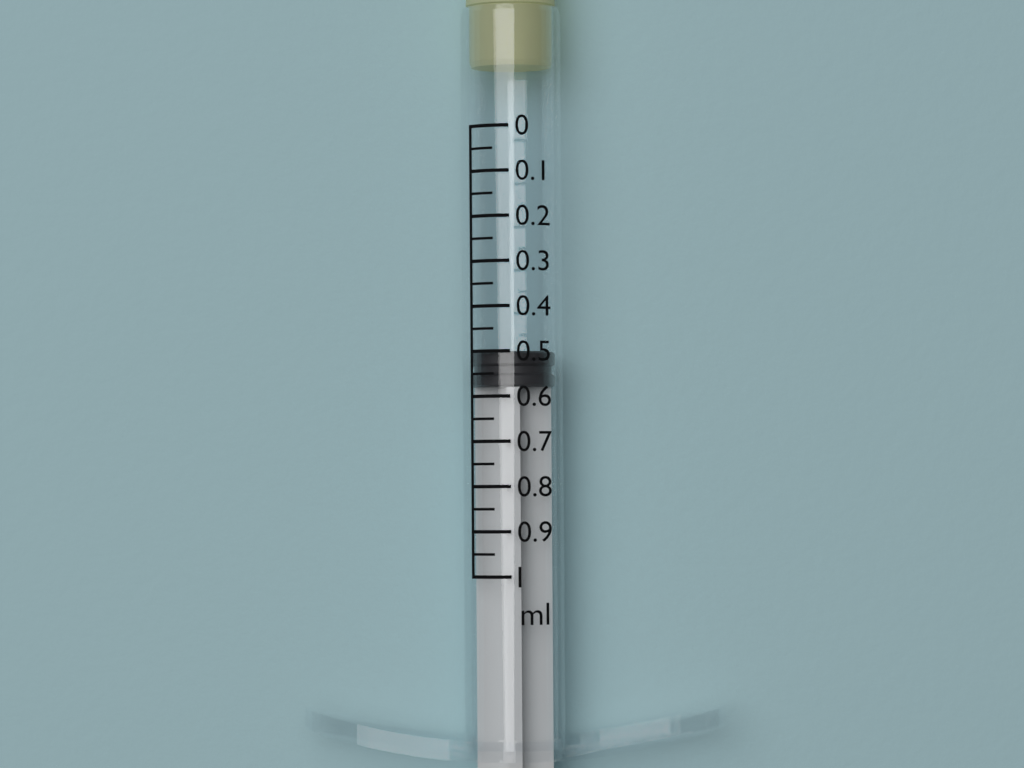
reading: 0.50 ml
